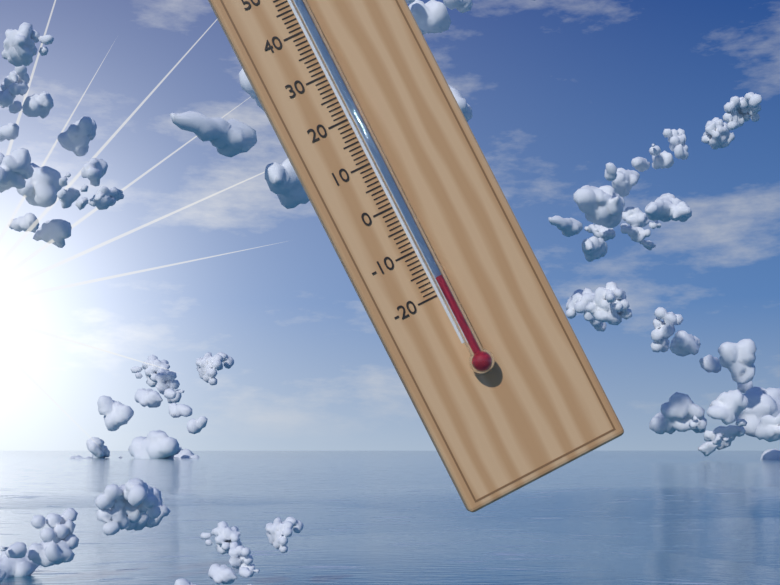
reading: -17 °C
